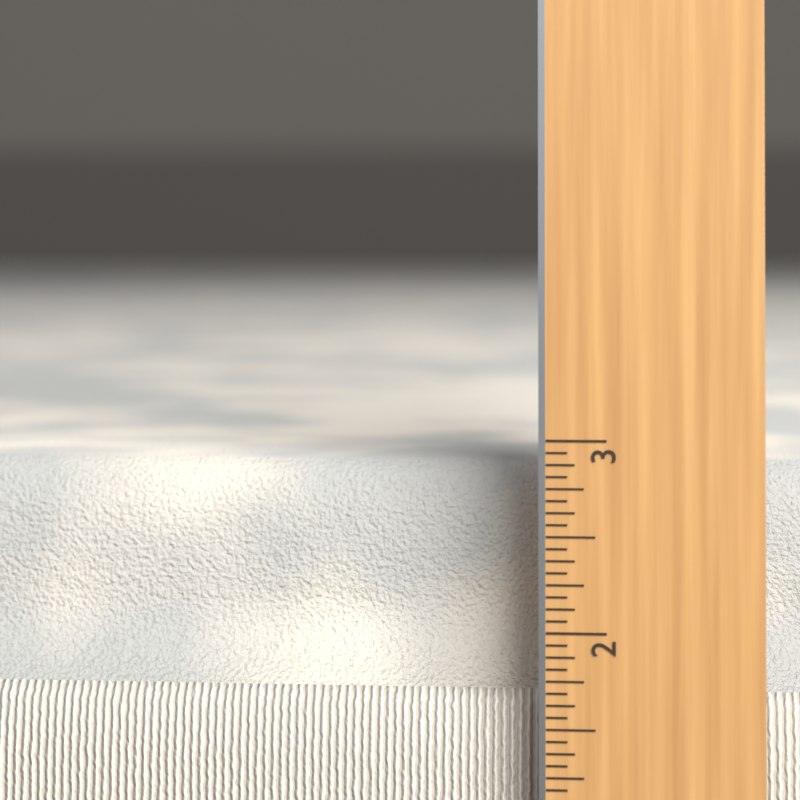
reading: 2.8125 in
